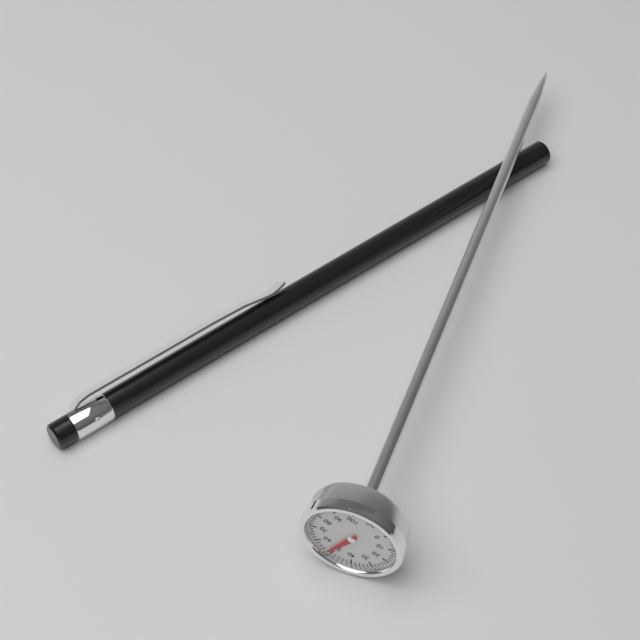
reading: 52 °C
